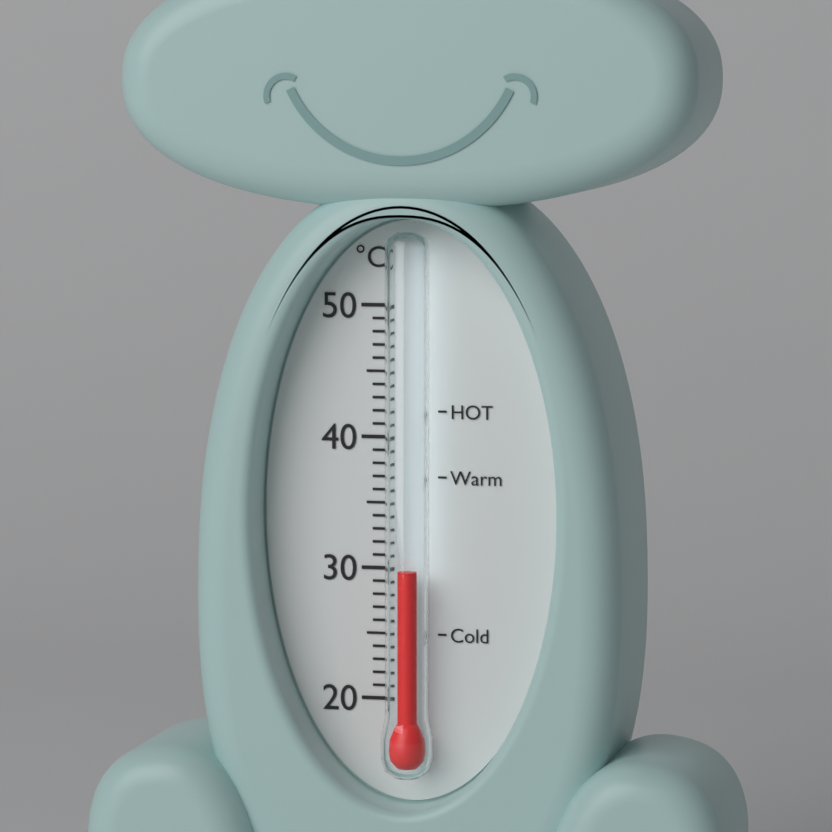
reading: 30 °C
